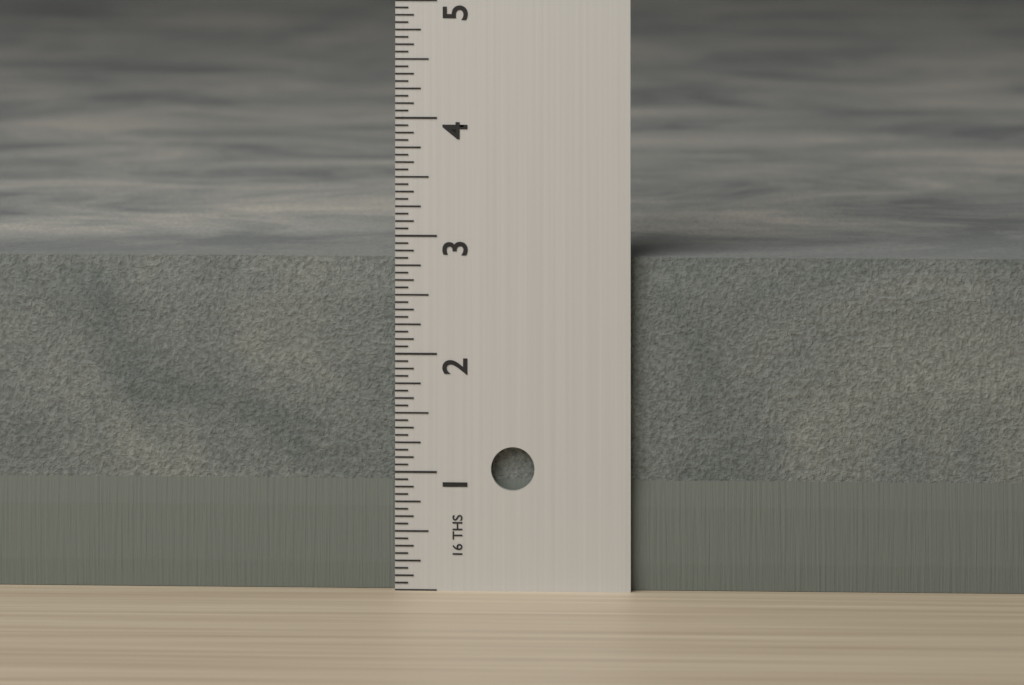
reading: 2.8125 in
